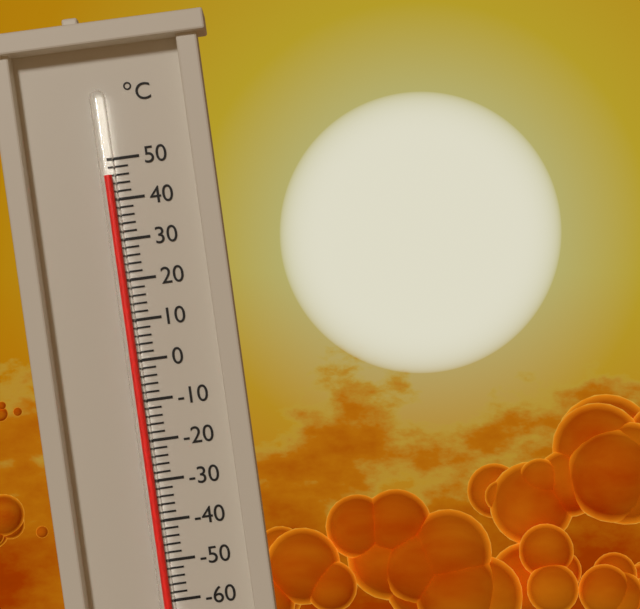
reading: 46 °C
